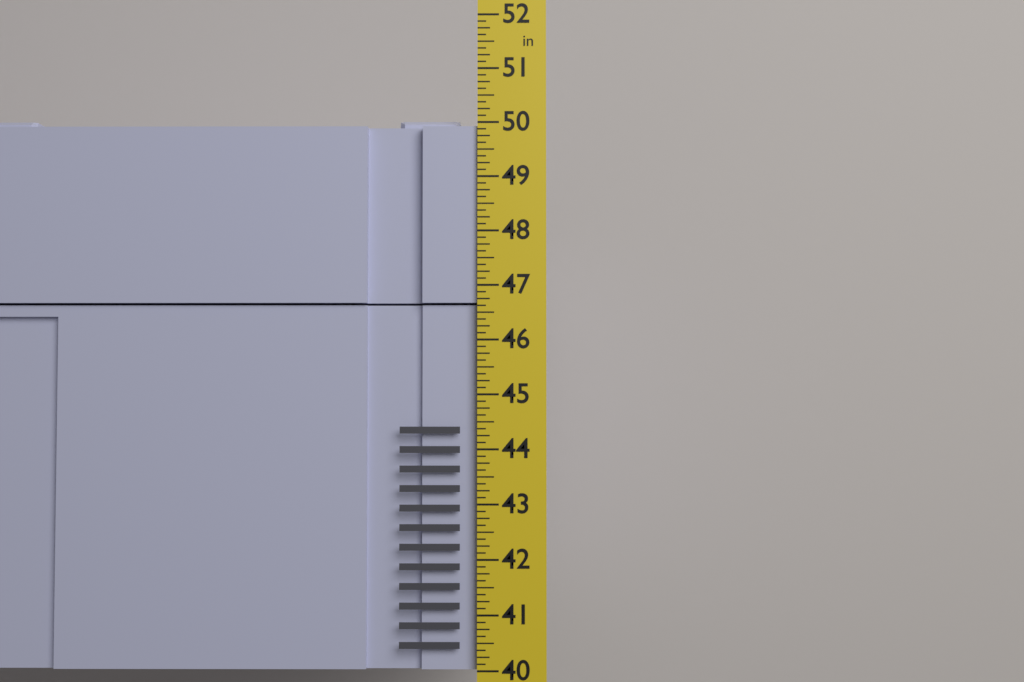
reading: 50.125 in
